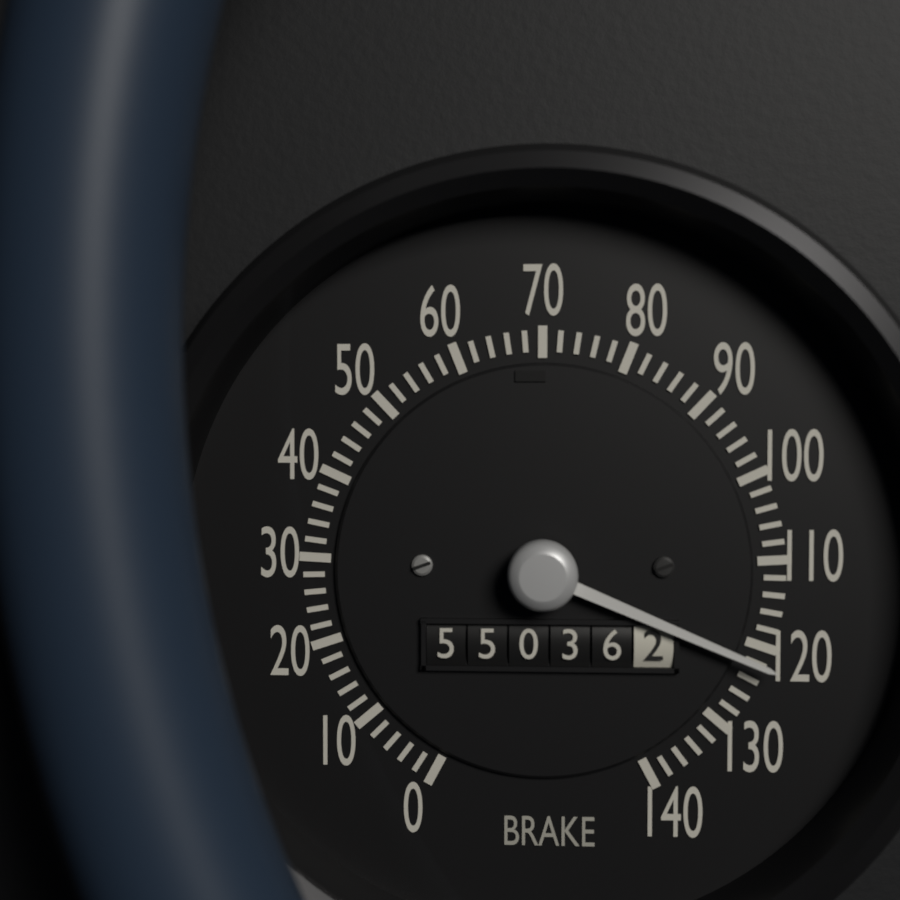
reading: 122 (no unit)
